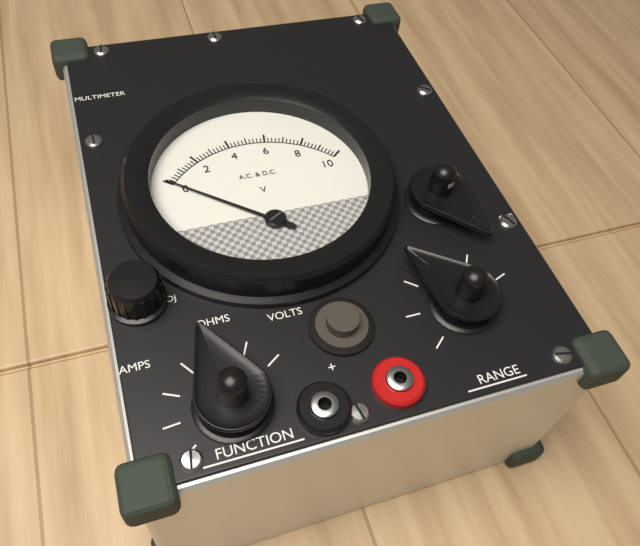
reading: 0.0 V
